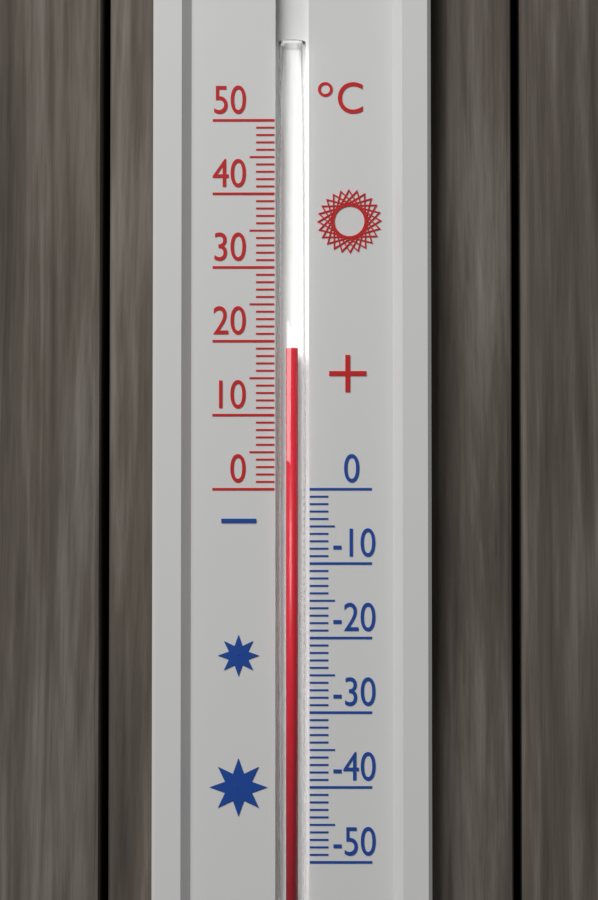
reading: 19 °C
